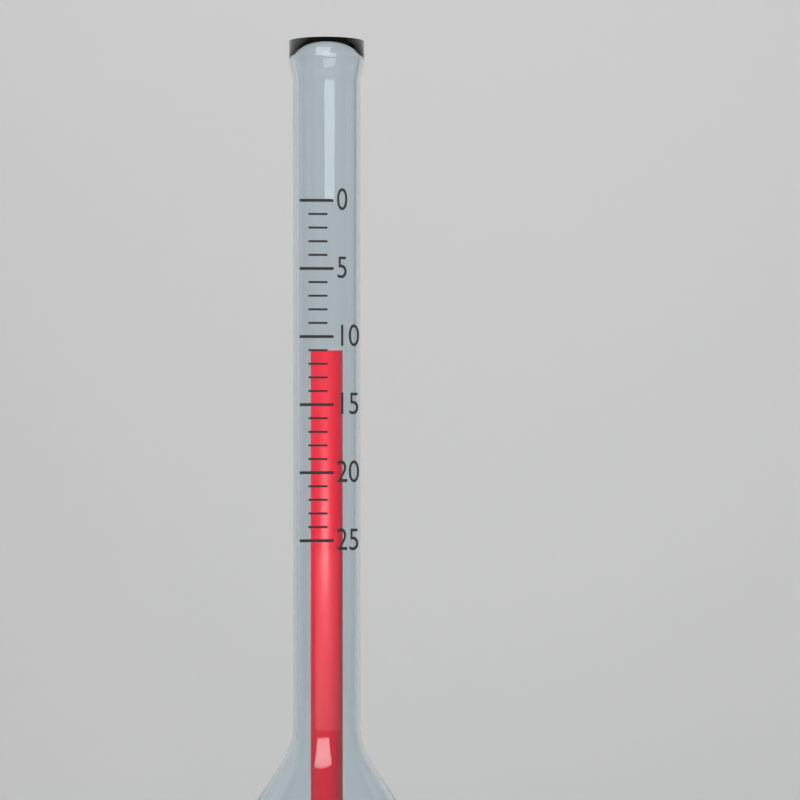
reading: 11 (no unit)
